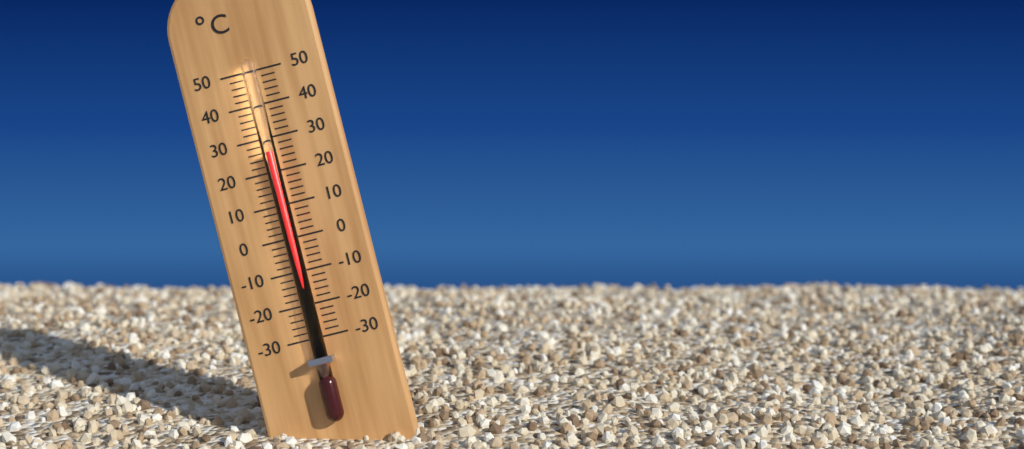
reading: 26 °C
